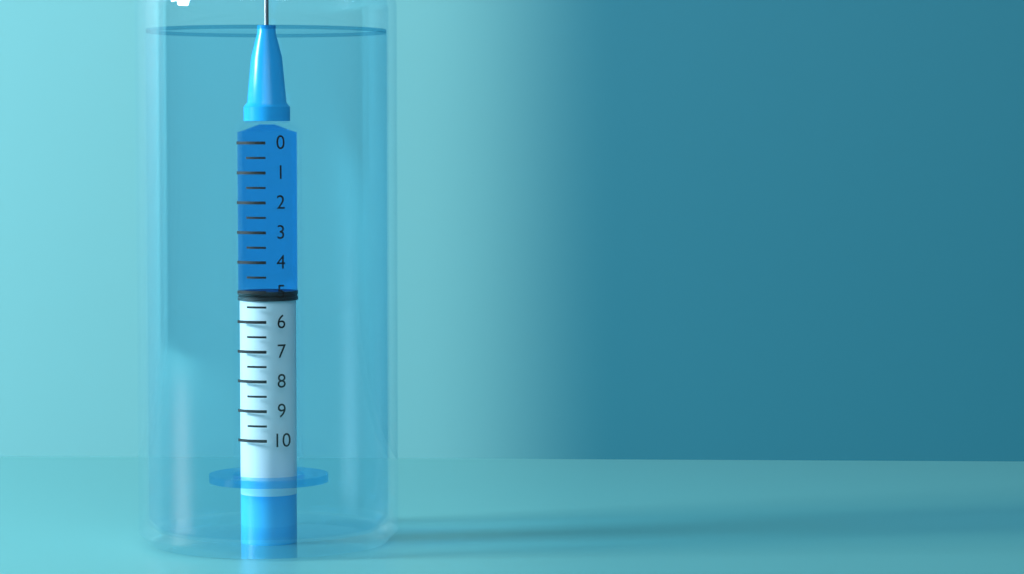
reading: 5.0 (no unit)
